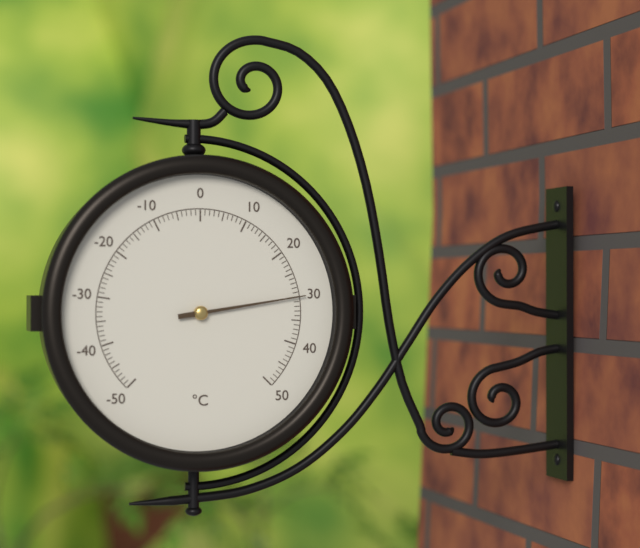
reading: 30 °C
